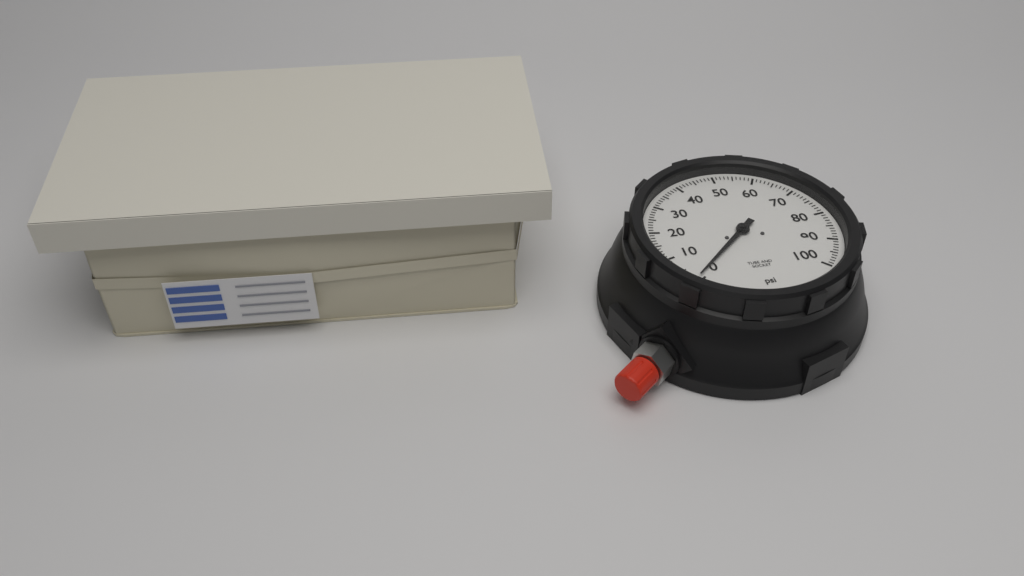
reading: 1 psi
